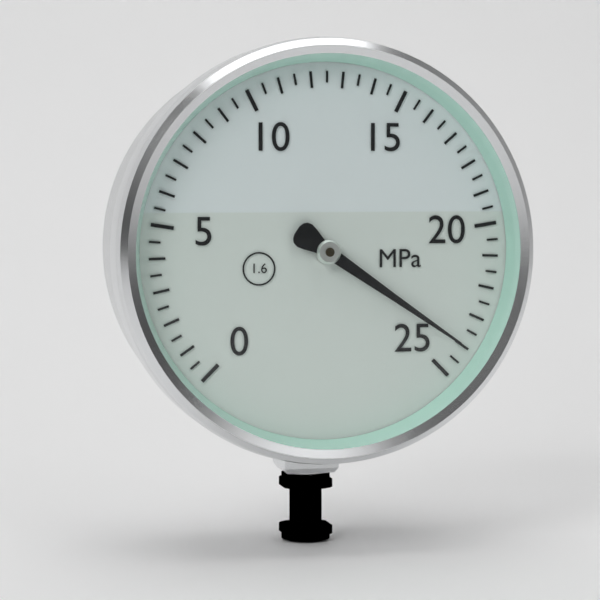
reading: 24.0 MPa
